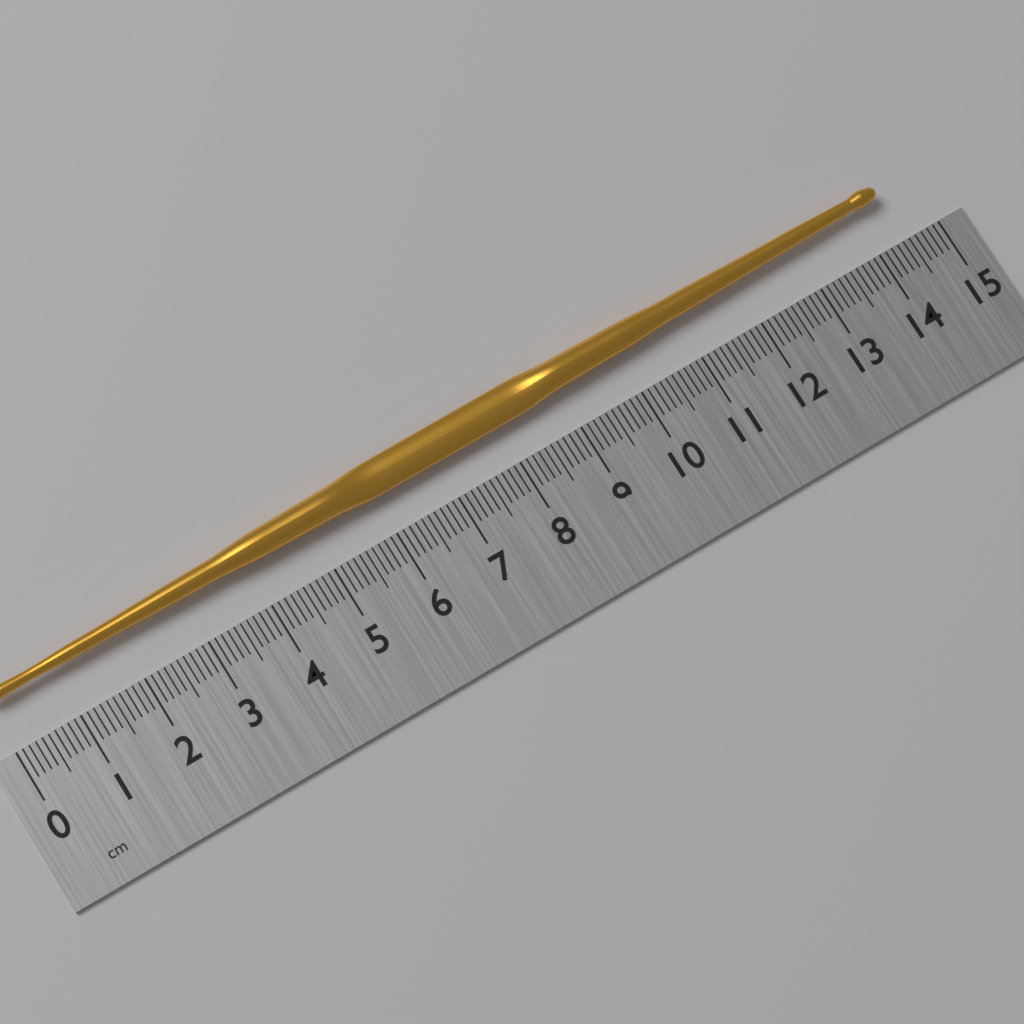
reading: 14.4 cm
